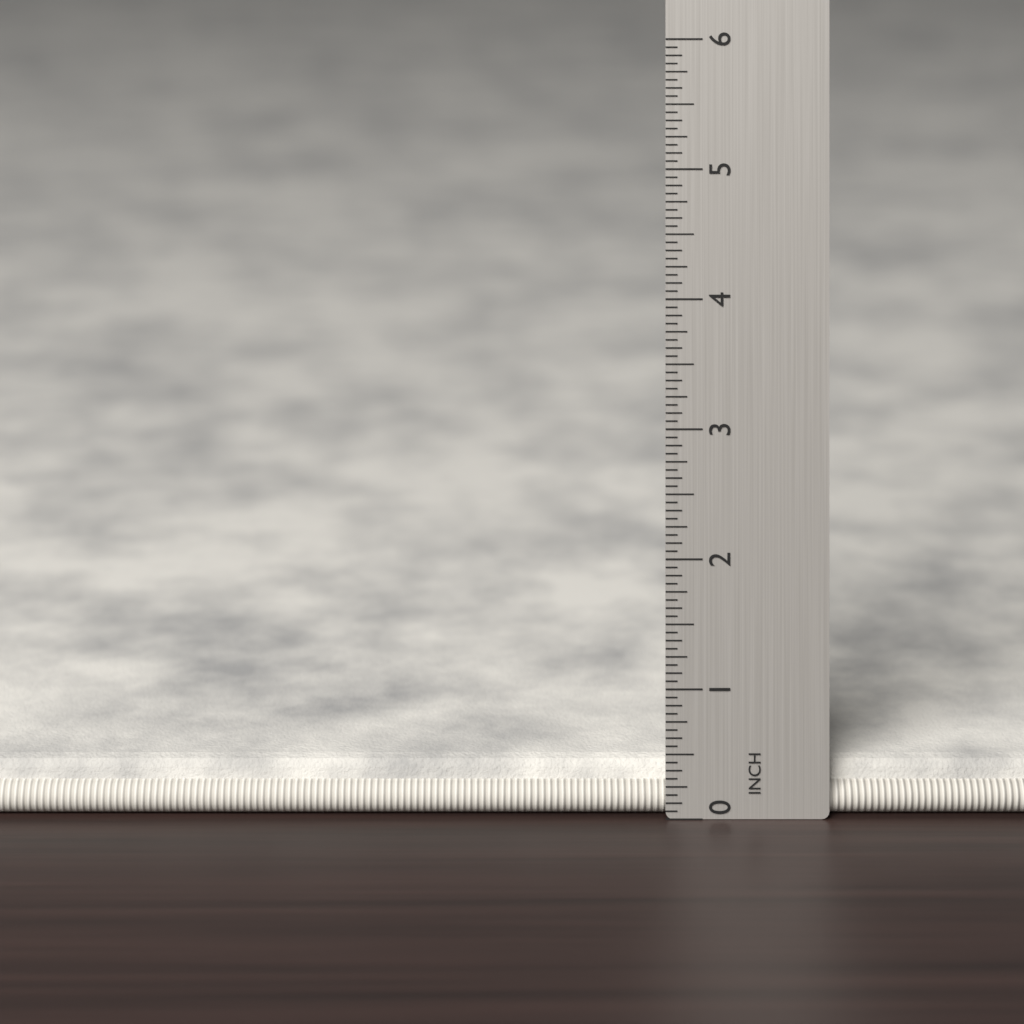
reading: 0.4000 in
